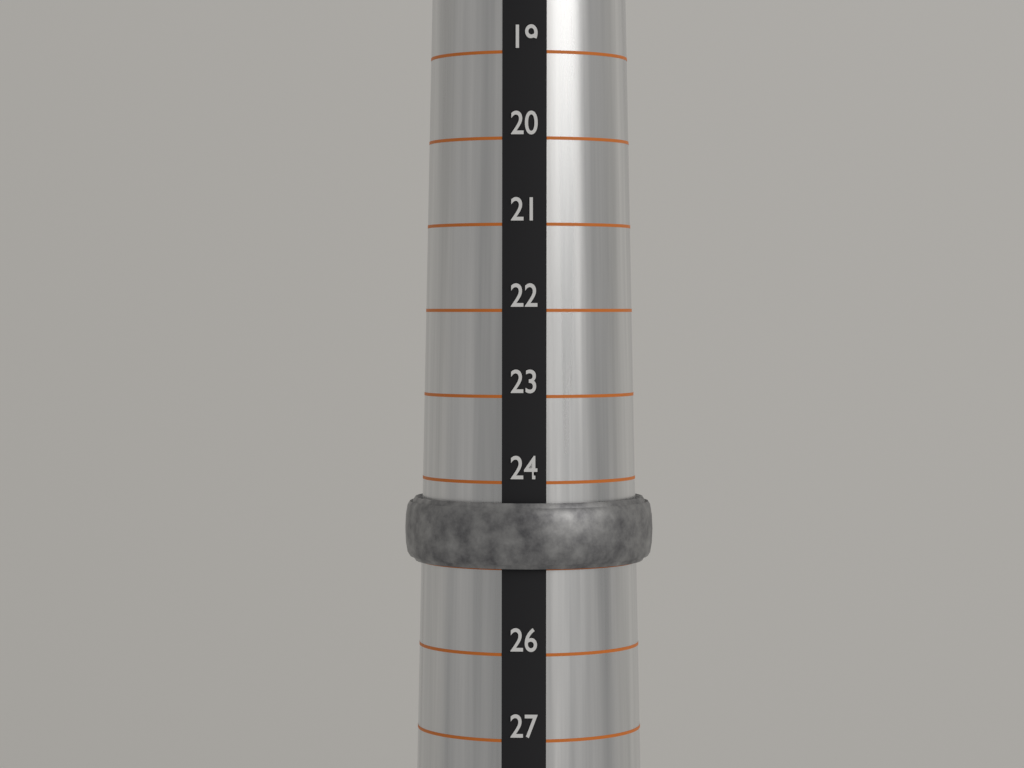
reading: 25 (no unit)
